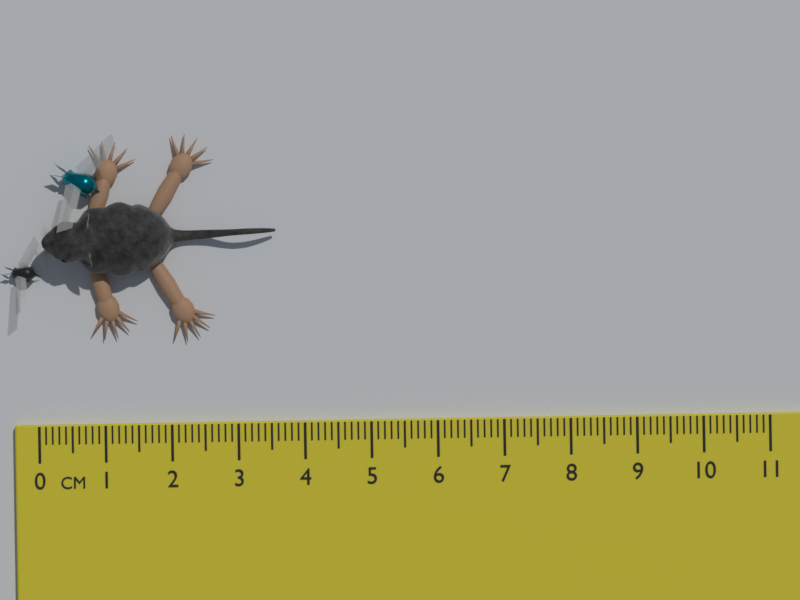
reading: 3.6 cm
